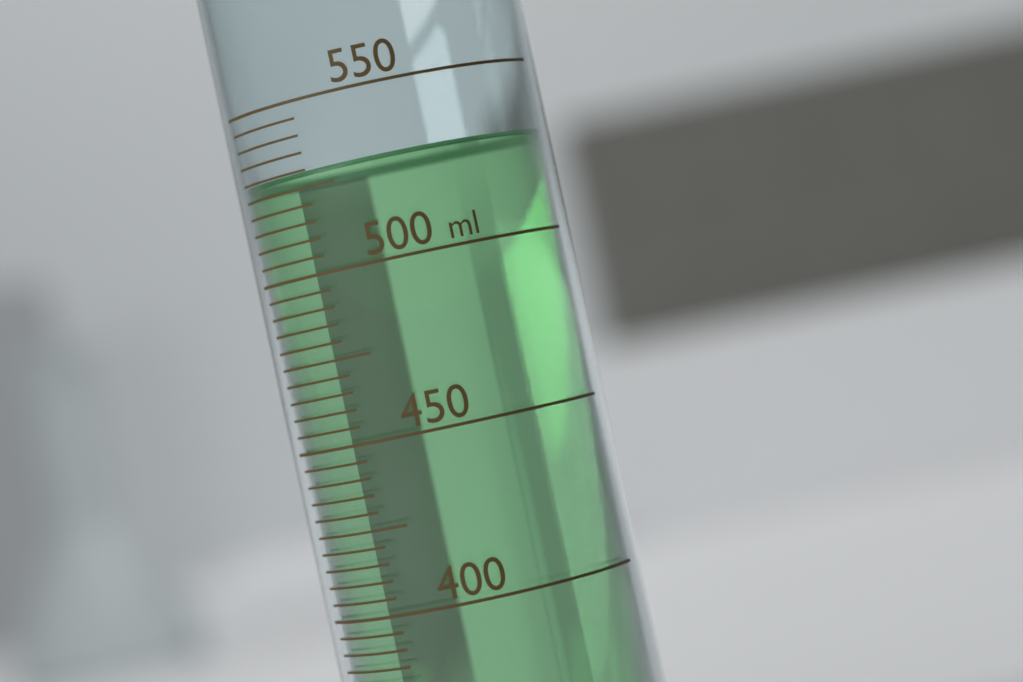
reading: 530 ml
